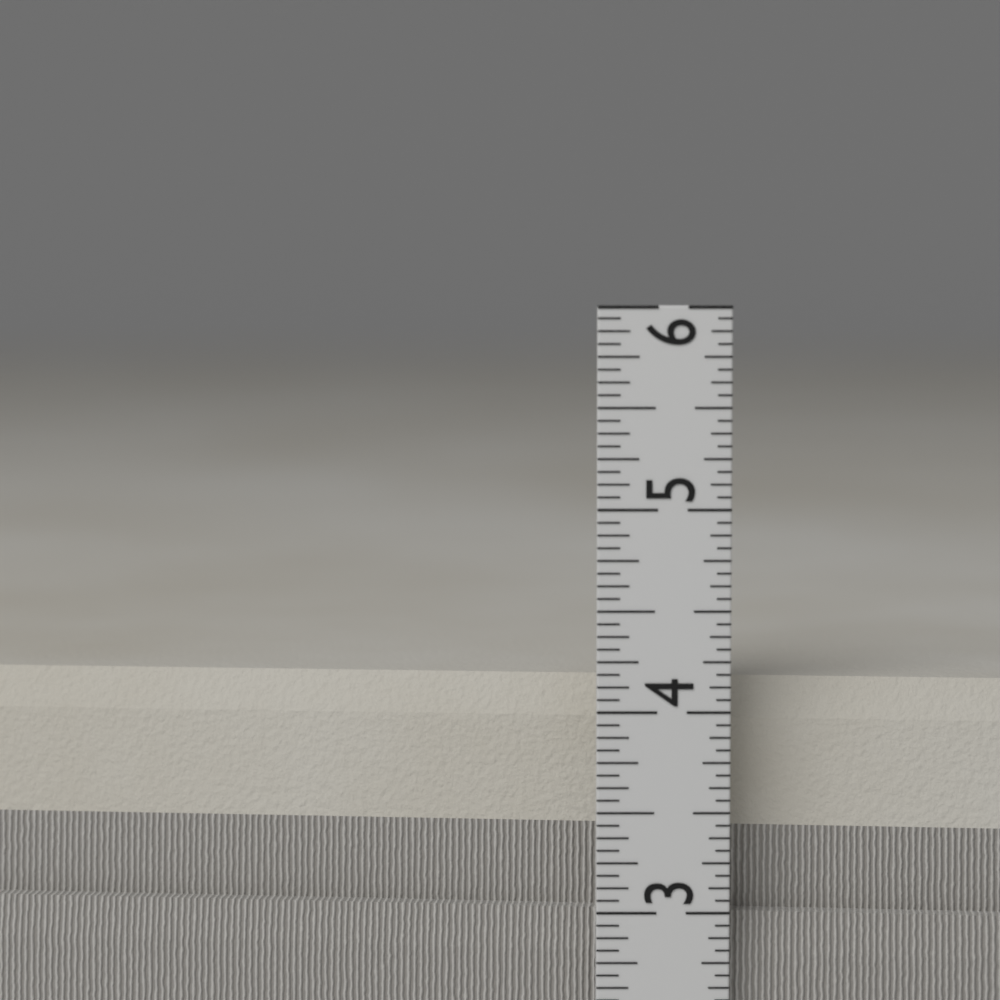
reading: 4.1250 in
